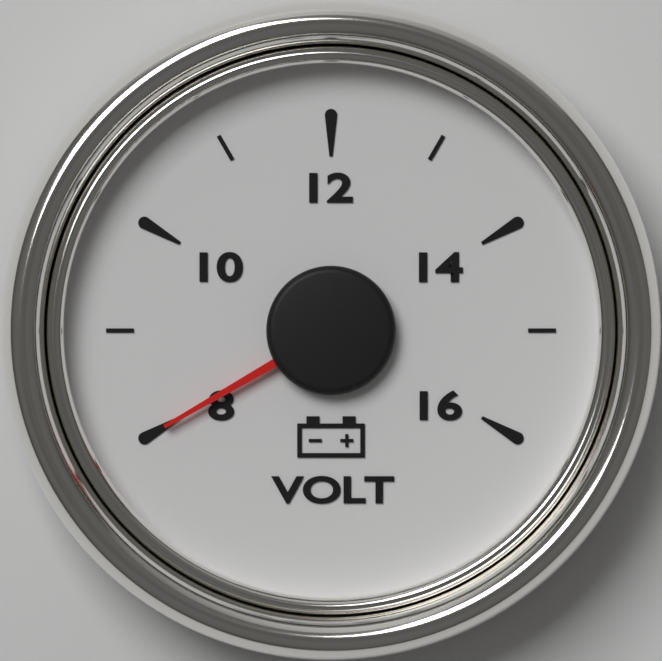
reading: 8 V
